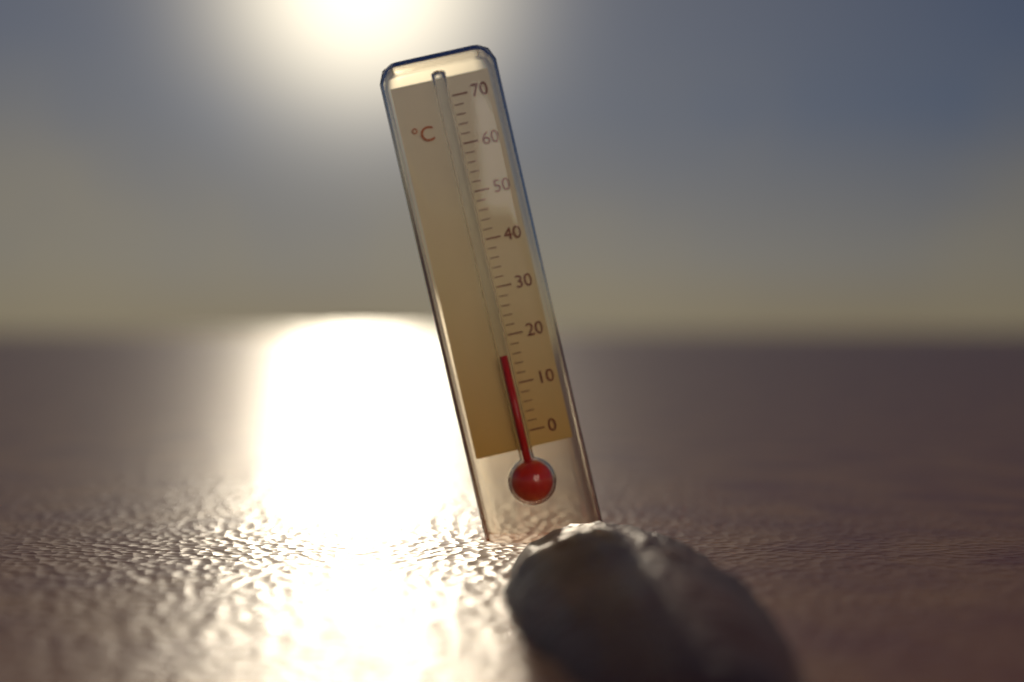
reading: 16 °C
